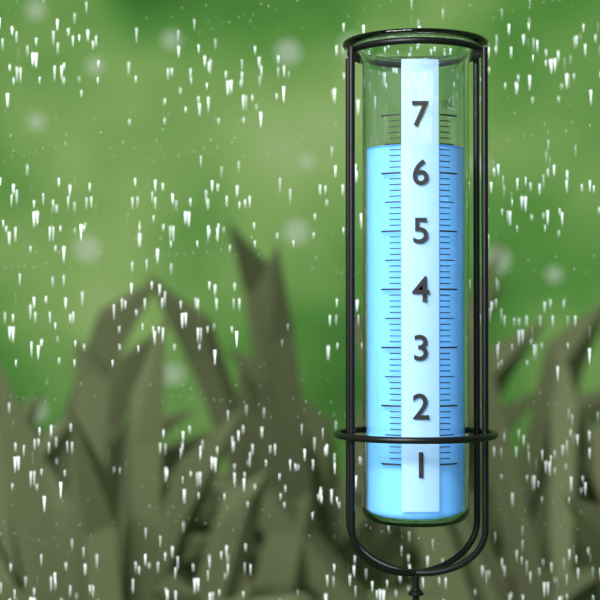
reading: 6.5 in
